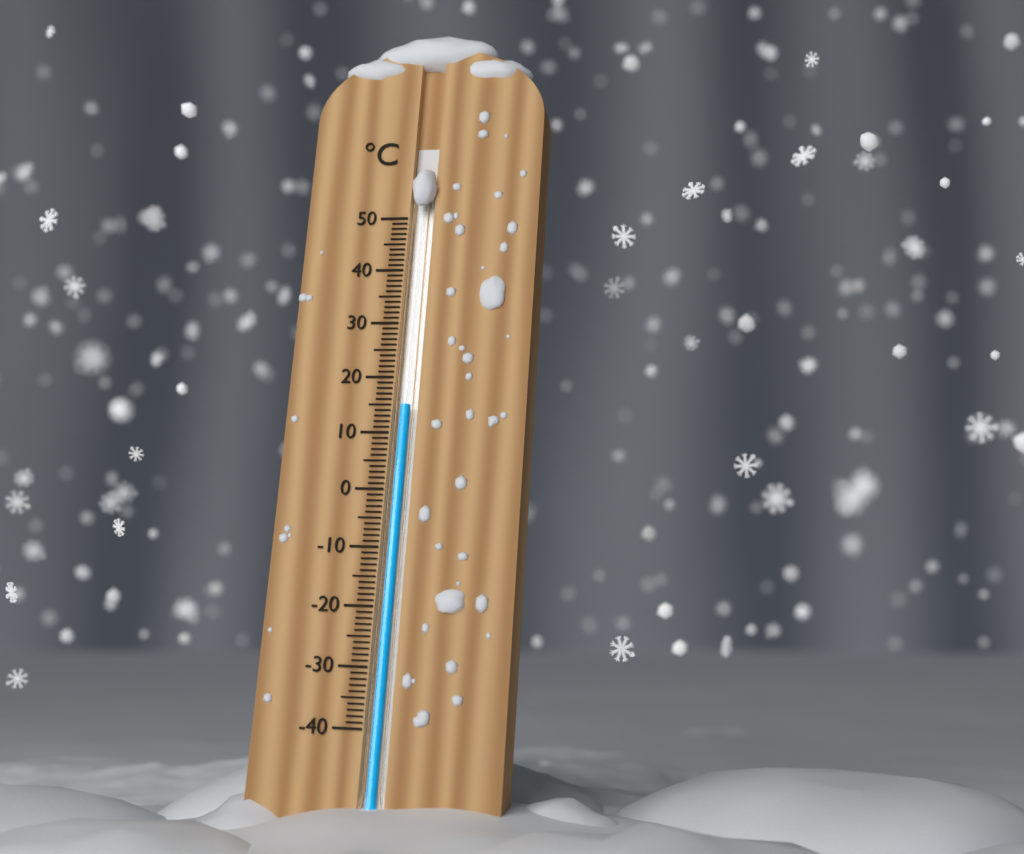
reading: 15 °C
